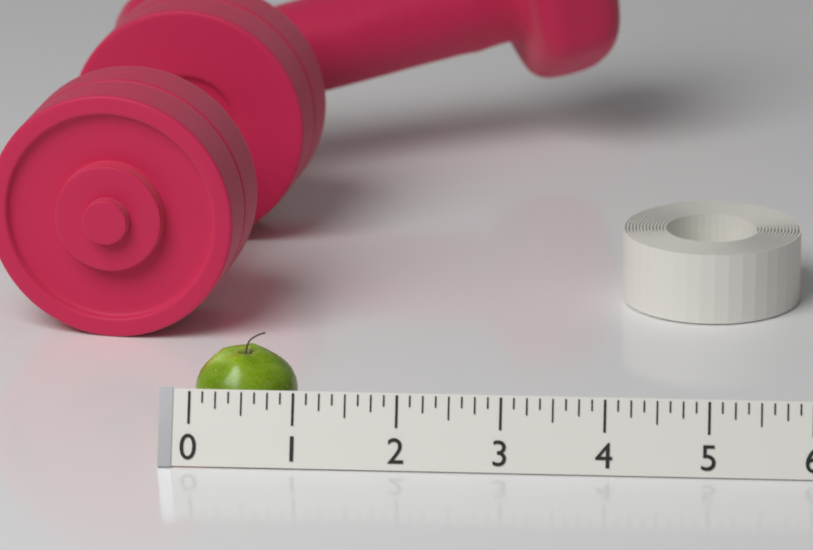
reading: 1.000 (no unit)
